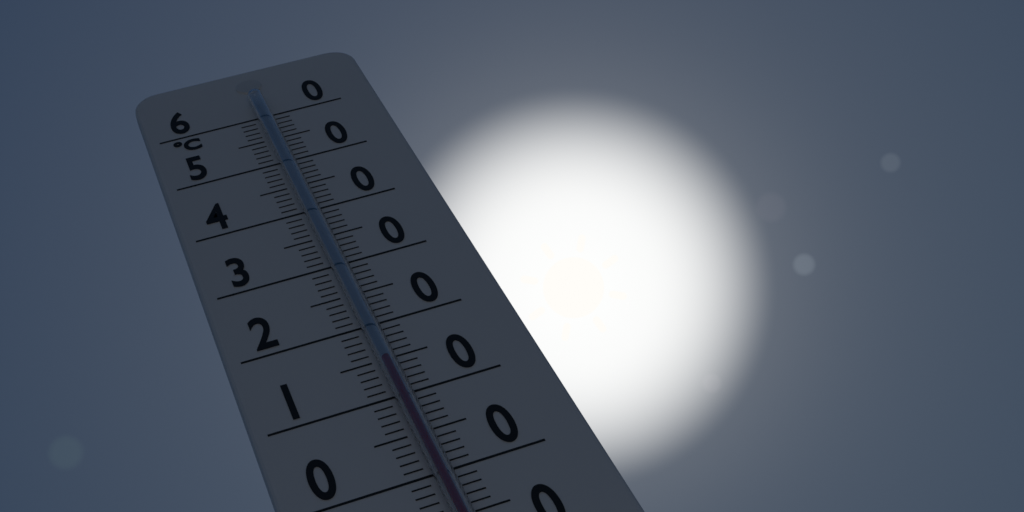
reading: 14 °C
